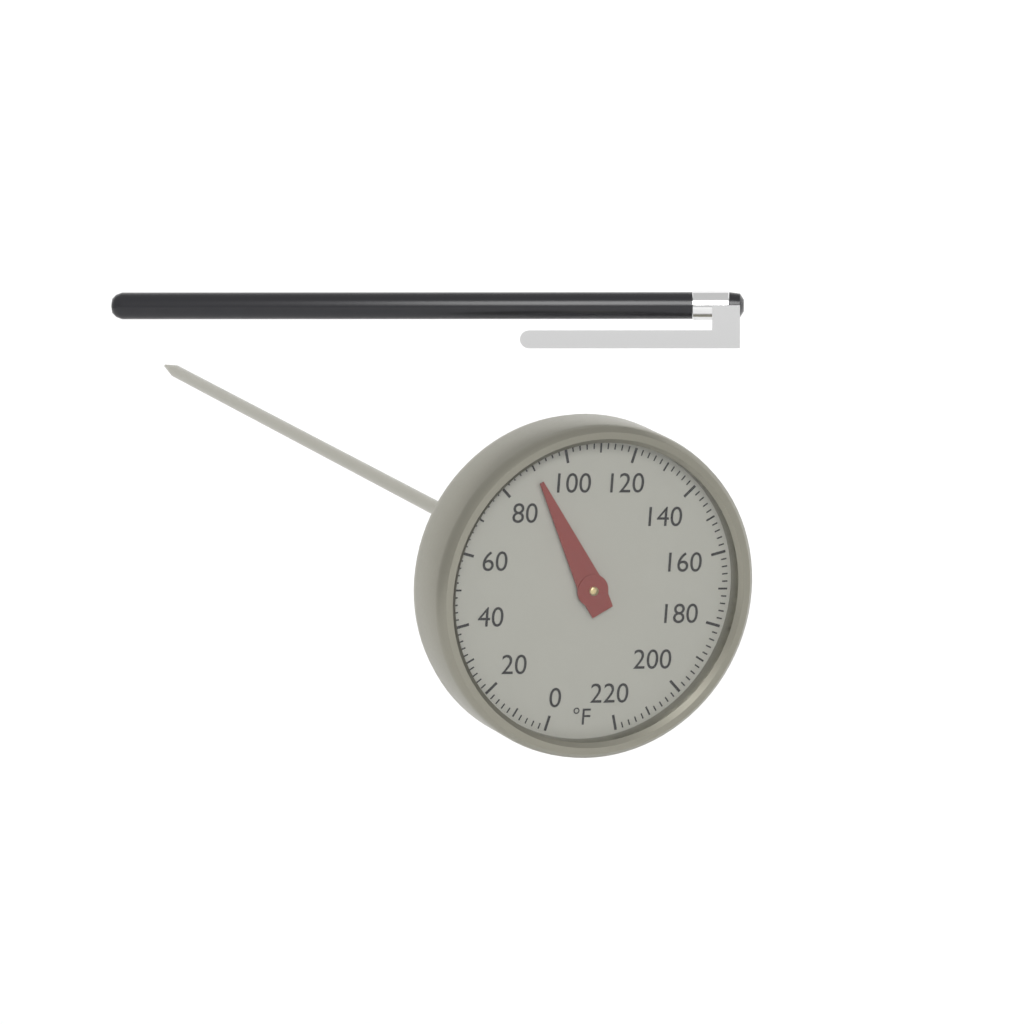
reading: 90 °F
